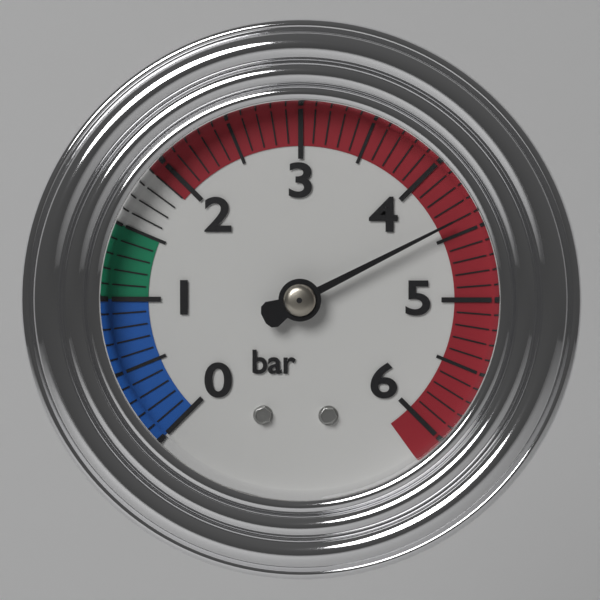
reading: 4.4 bar
